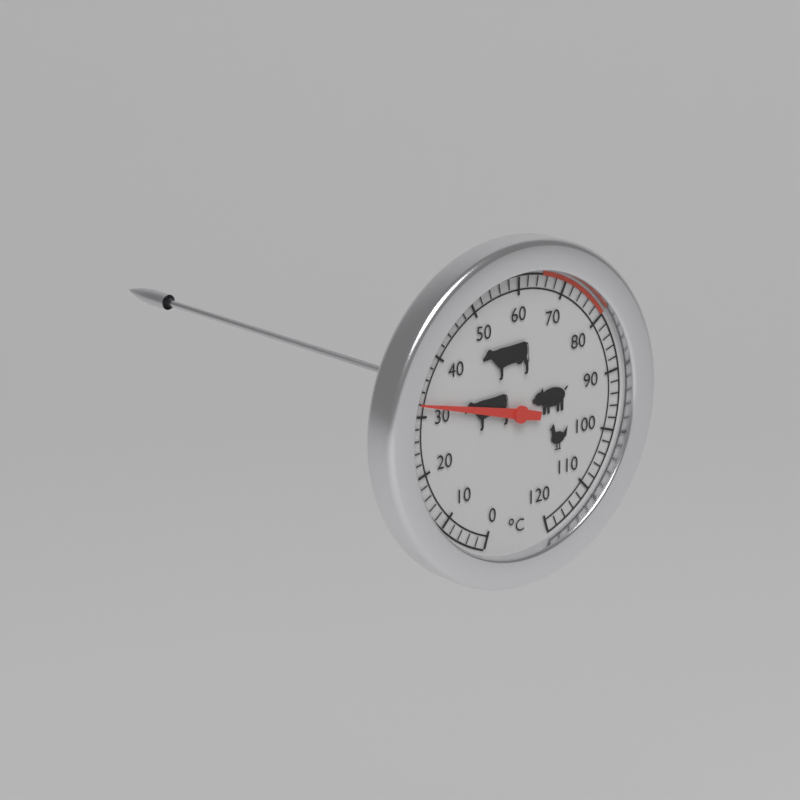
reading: 32 °C
